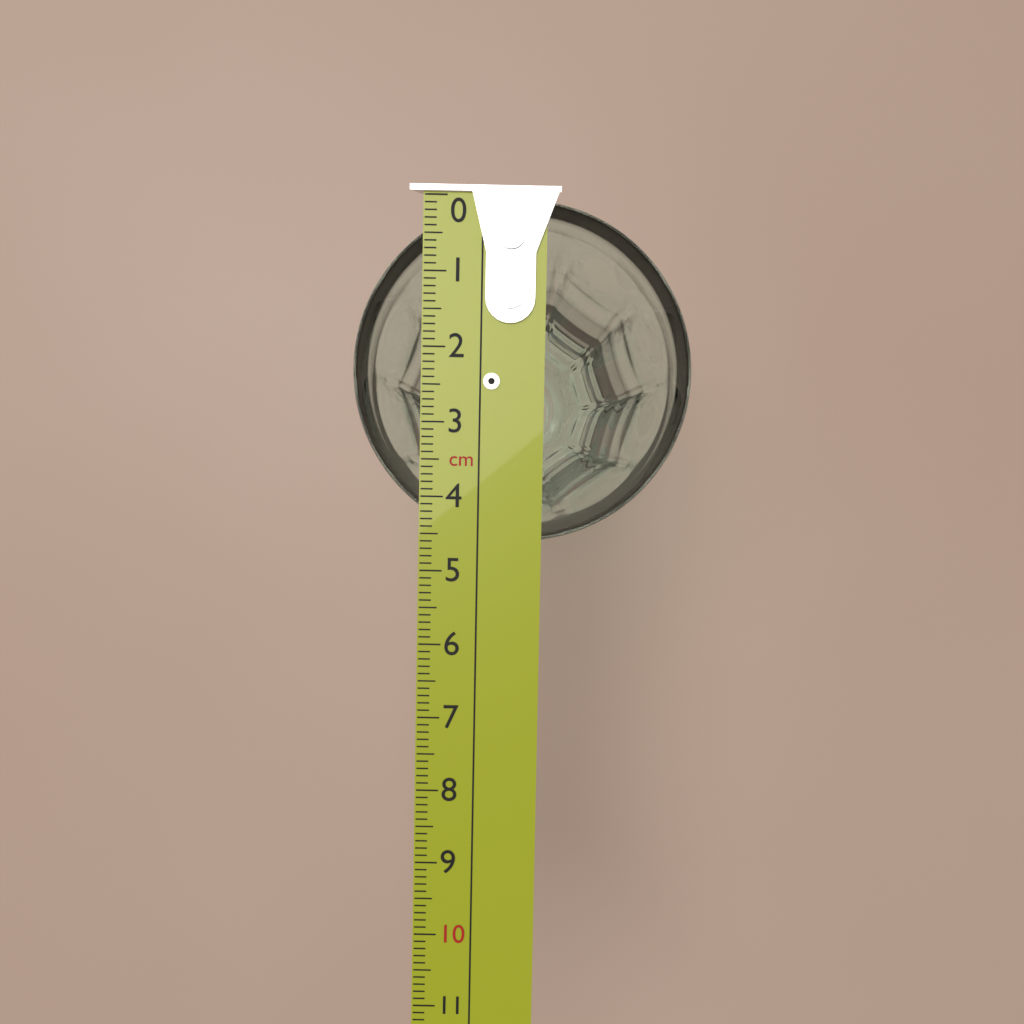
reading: 4.6 cm
